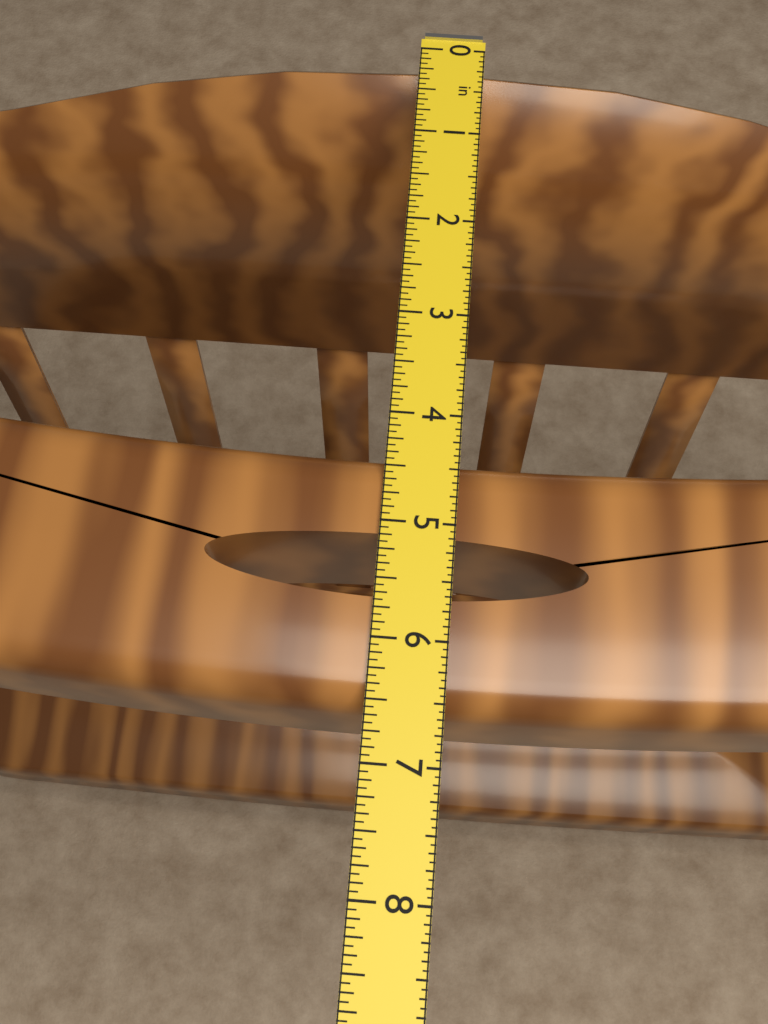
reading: 6.5625 in
